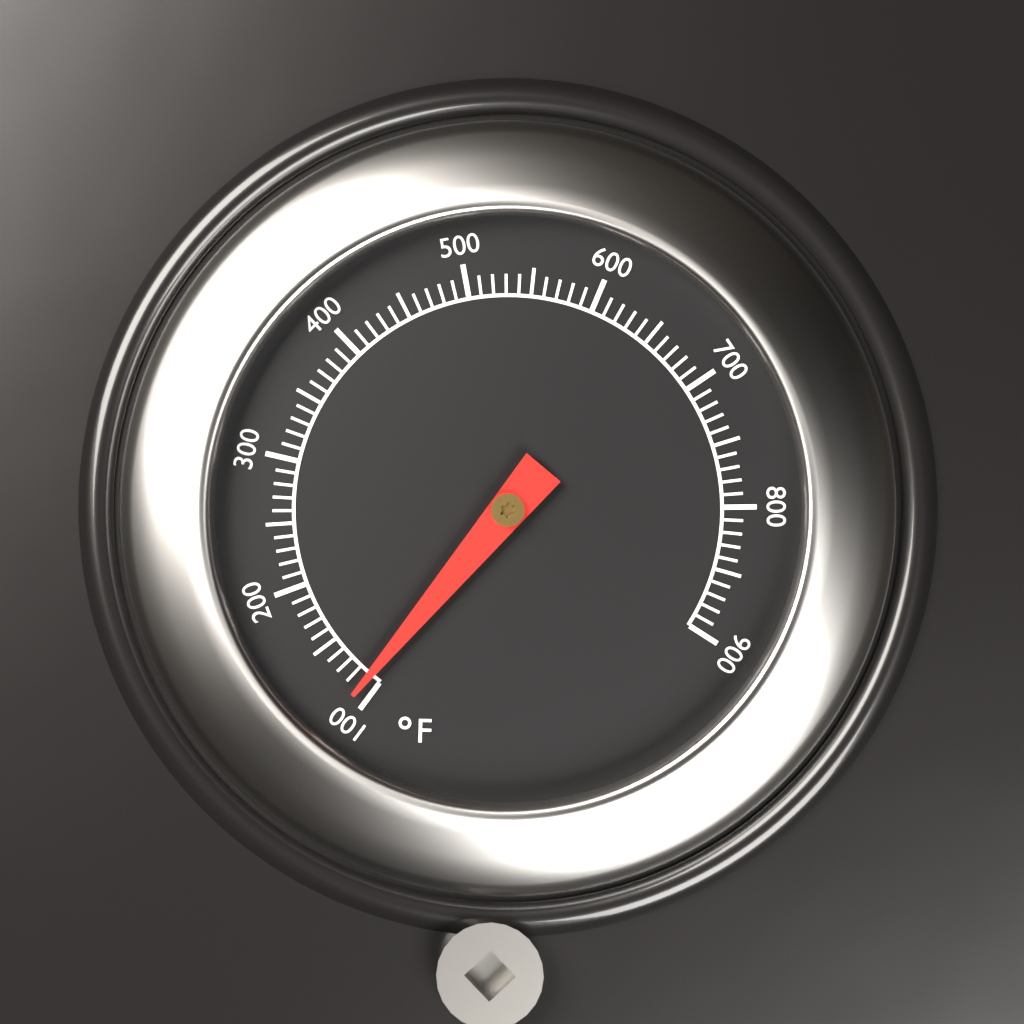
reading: 110 °F
